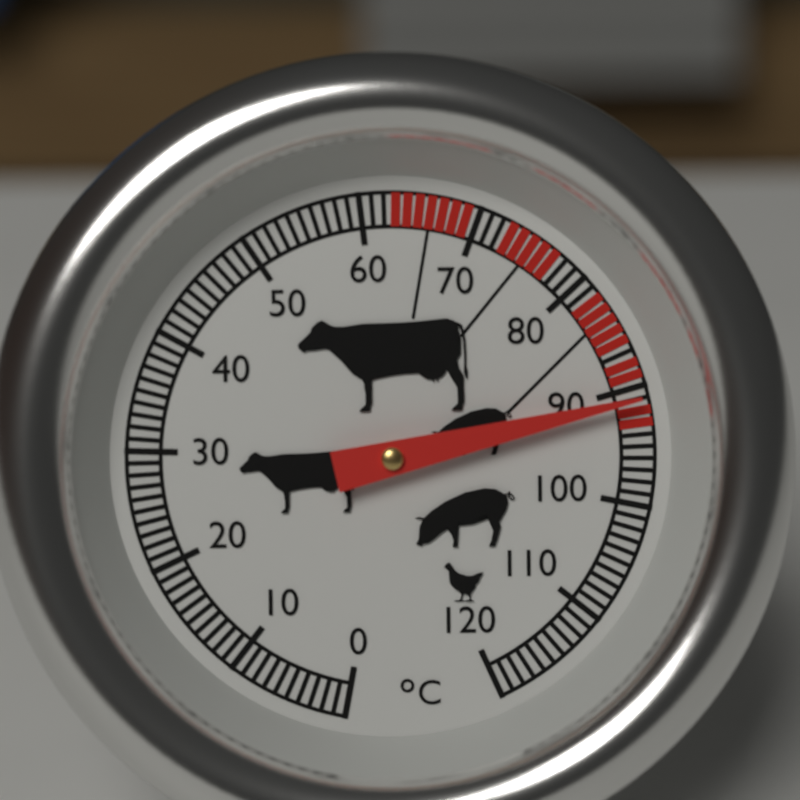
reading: 91 °C
